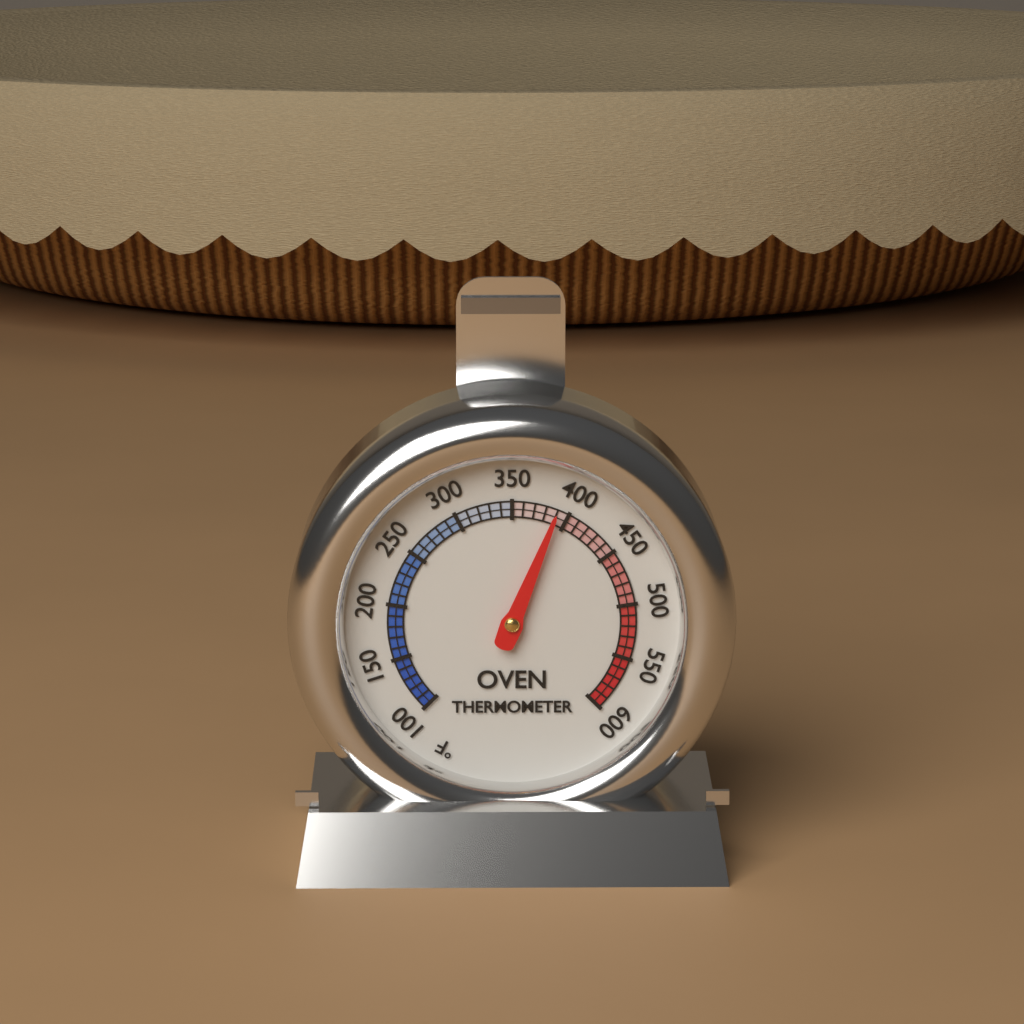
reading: 390 °F
